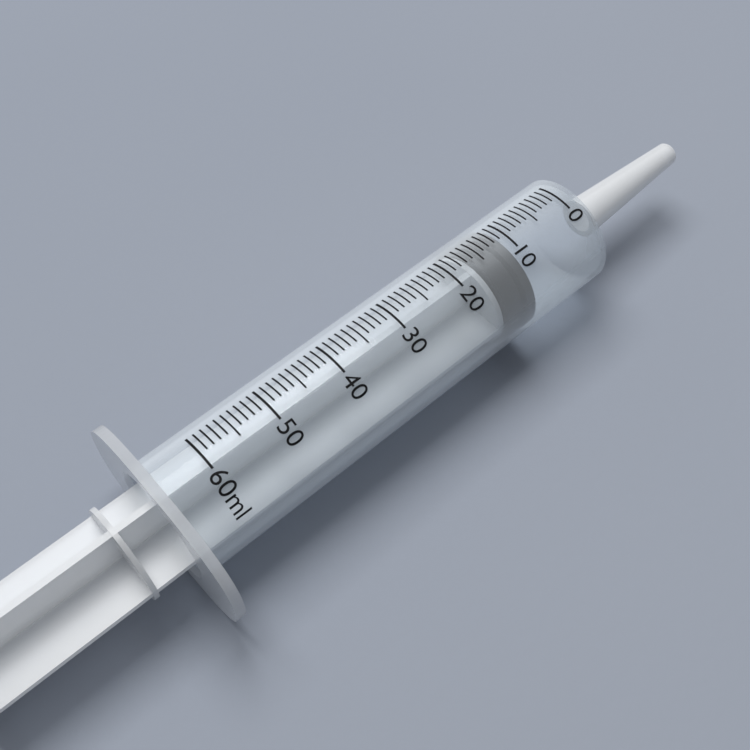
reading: 11 ml
